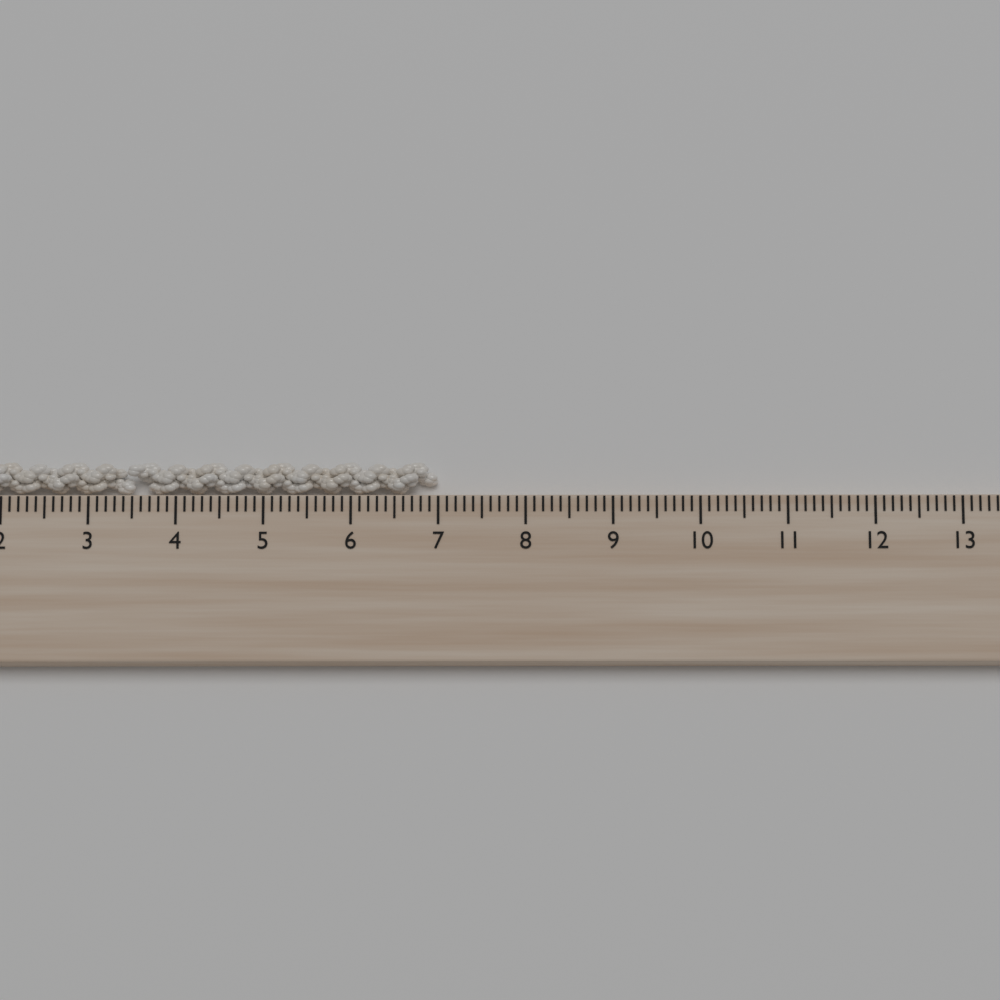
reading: 7.0 cm
